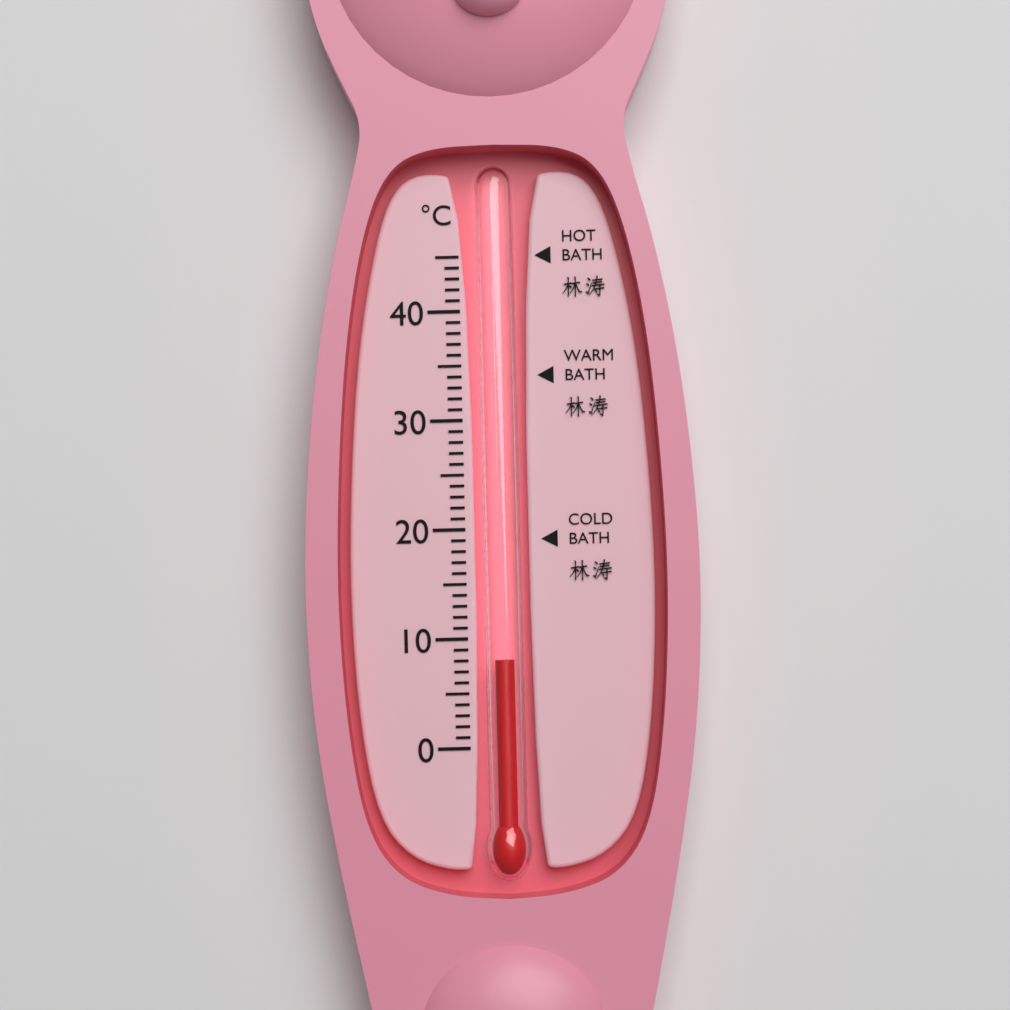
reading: 8 °C
